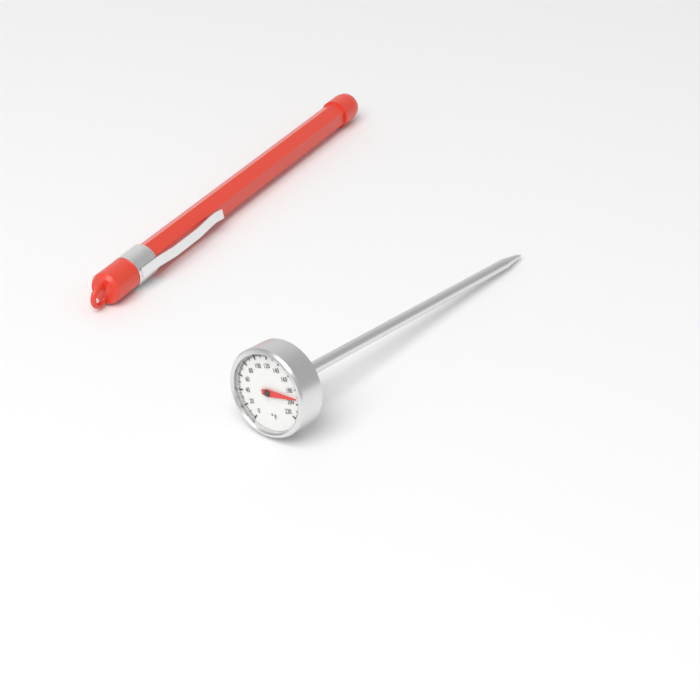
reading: 192 °F
